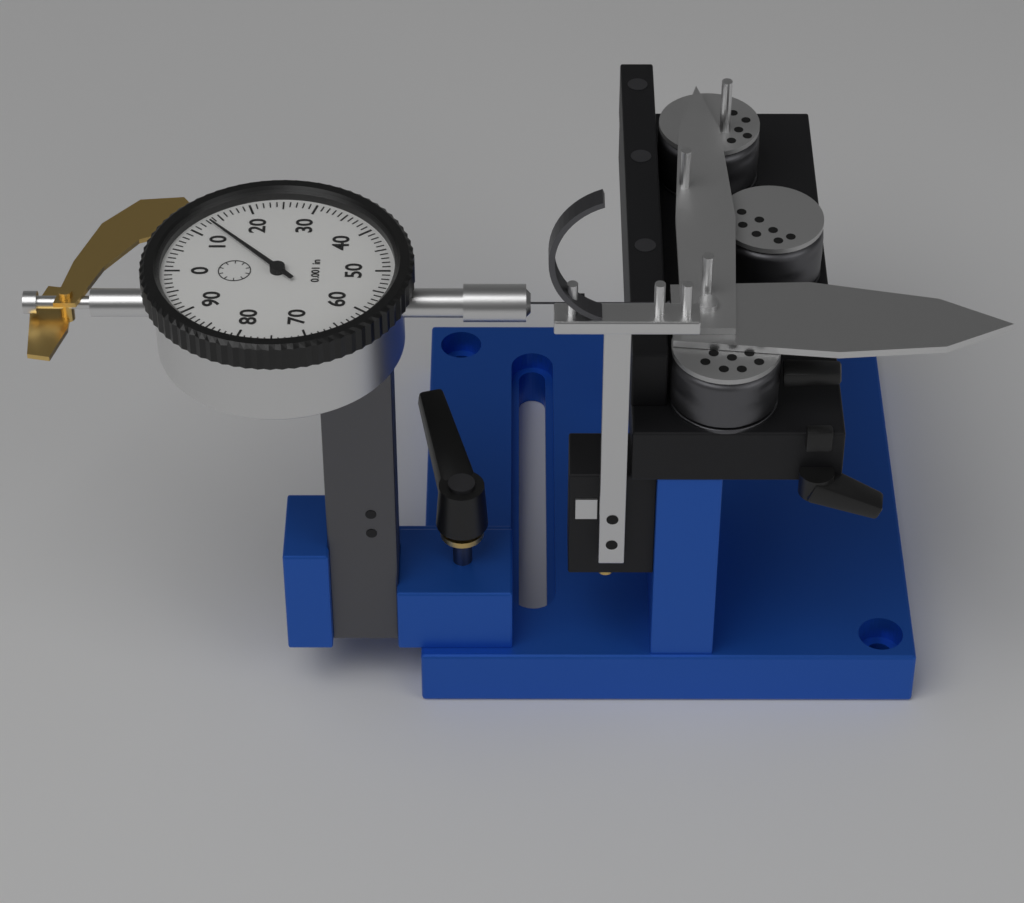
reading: 0.013 in
